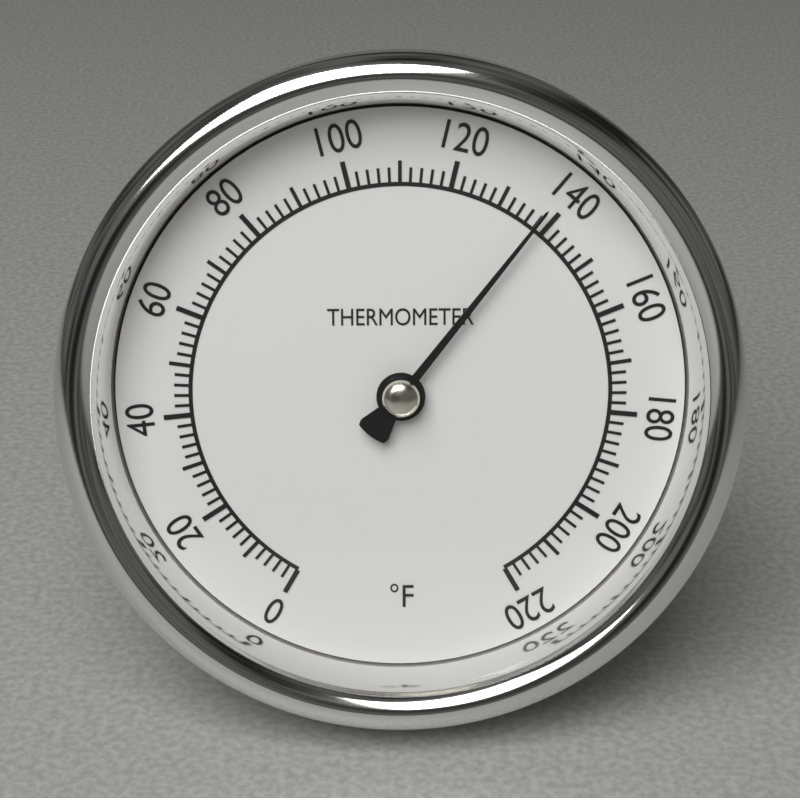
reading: 138 °F
